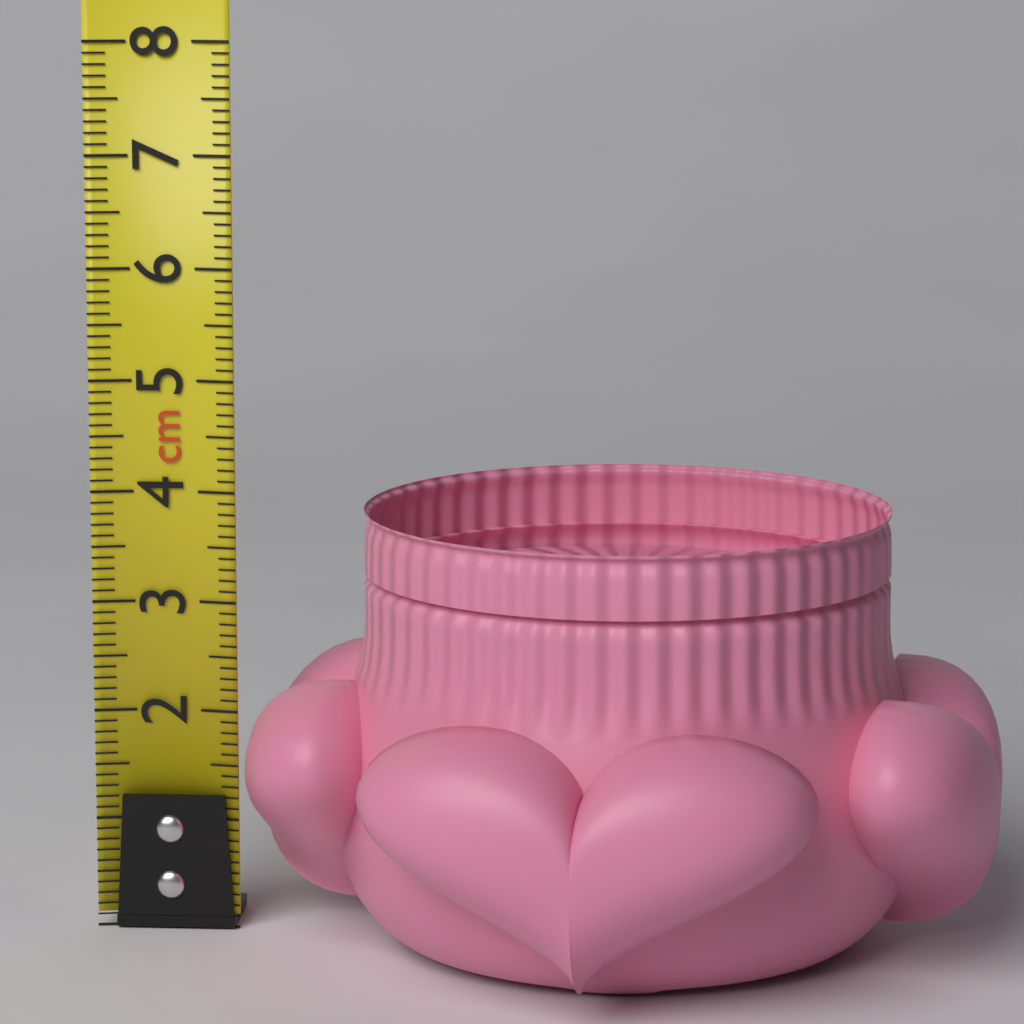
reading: 3.9 cm
